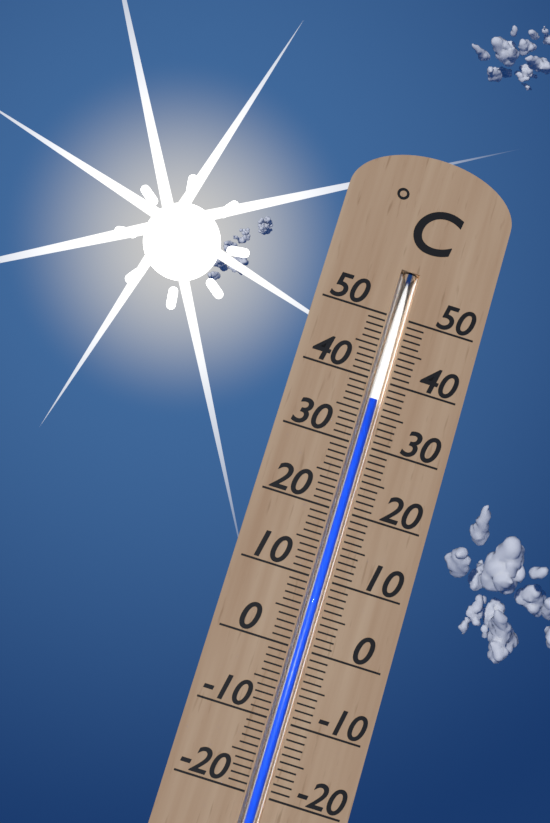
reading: 37 °C
